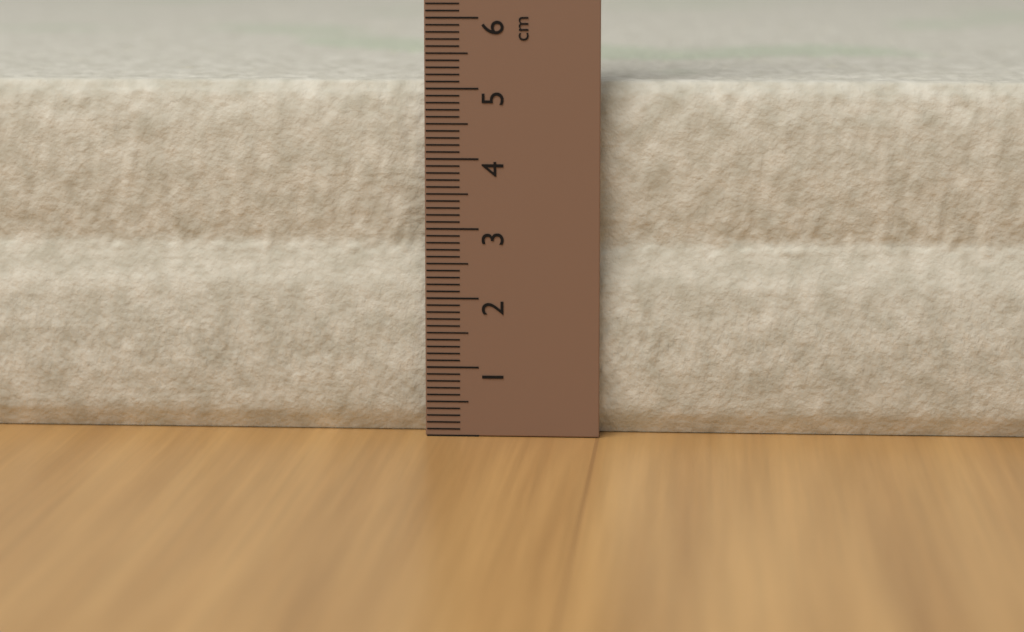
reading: 5.1 cm
